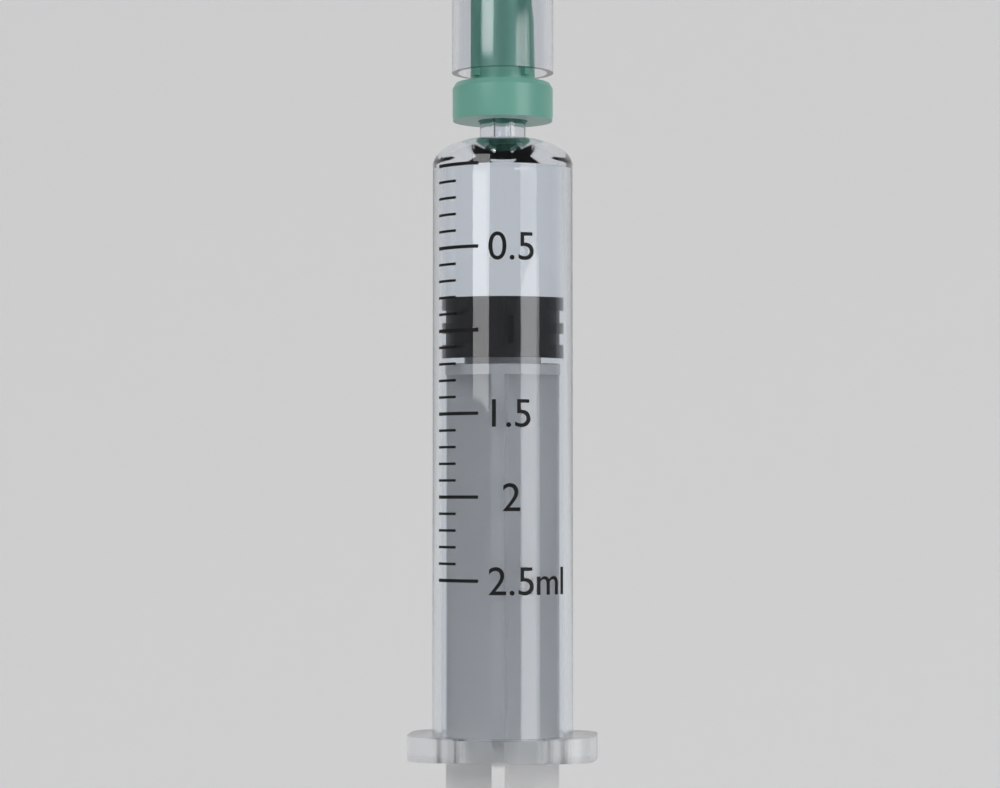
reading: 0.8 ml
